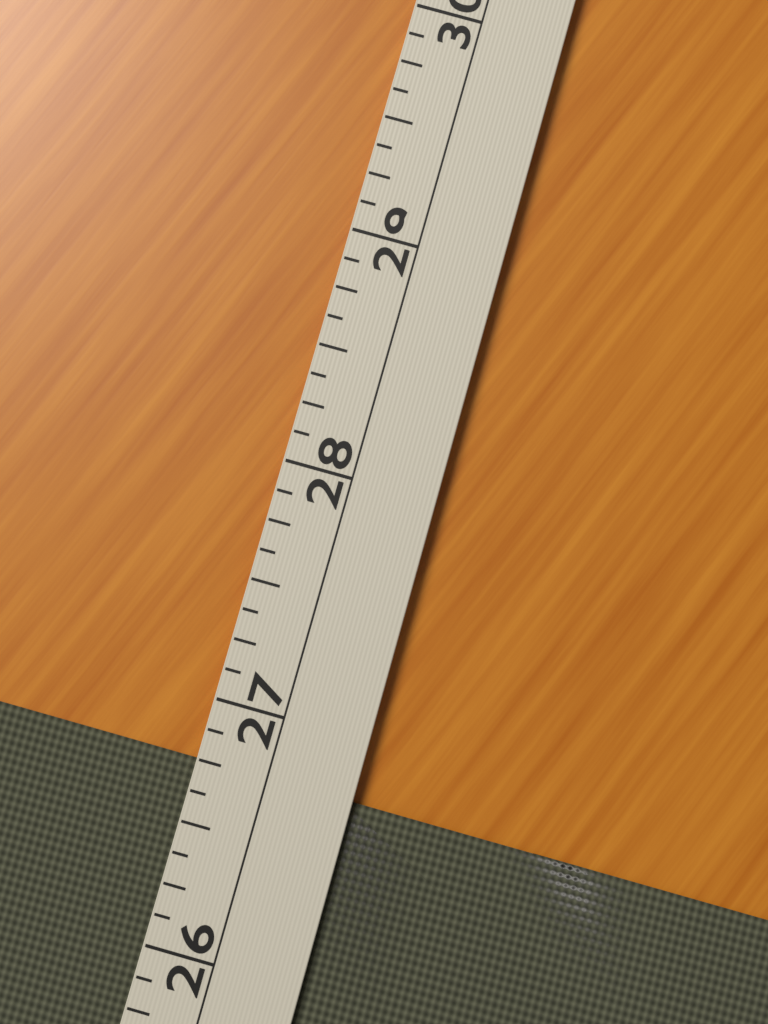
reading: 26.750 (no unit)
